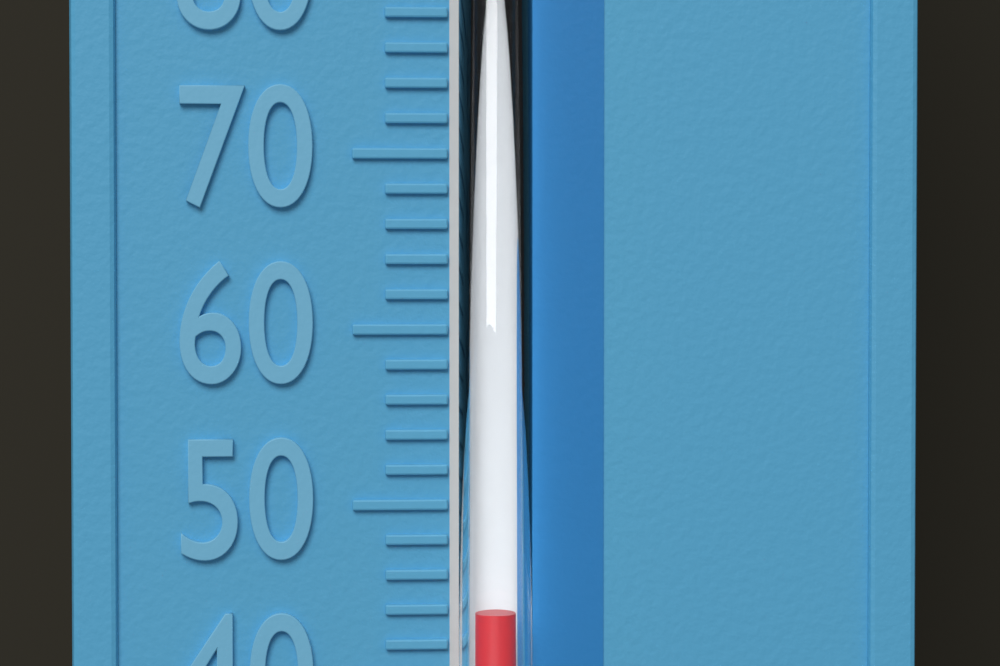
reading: 44 °F
